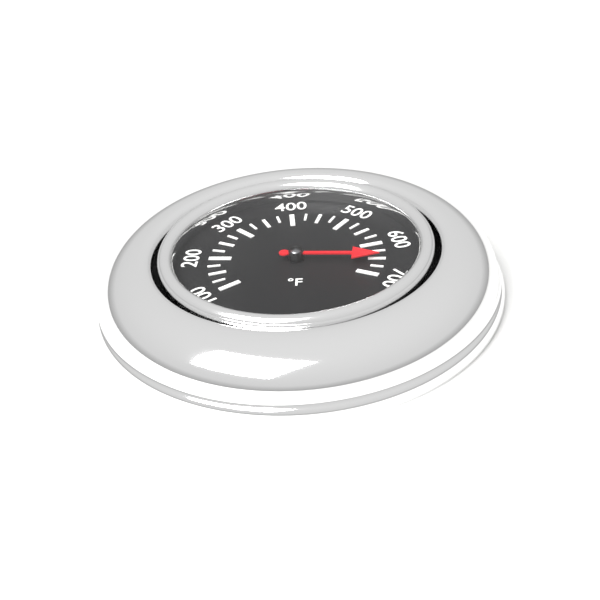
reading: 650 °F
